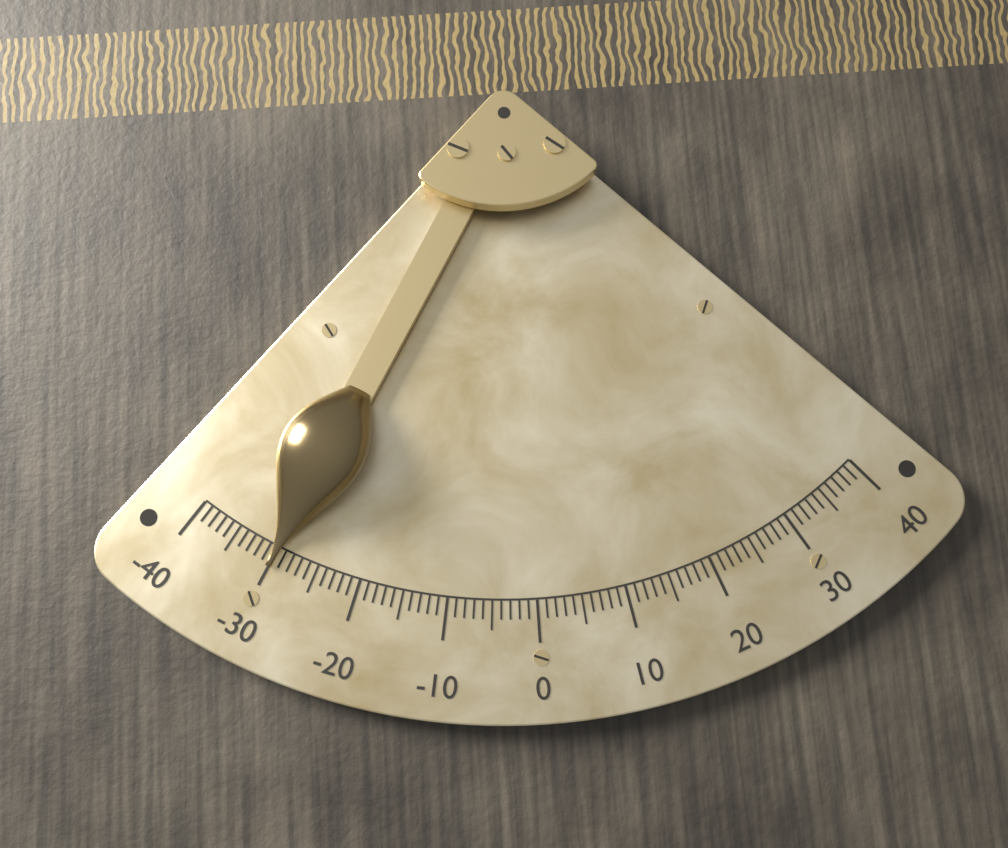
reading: -30 (no unit)
